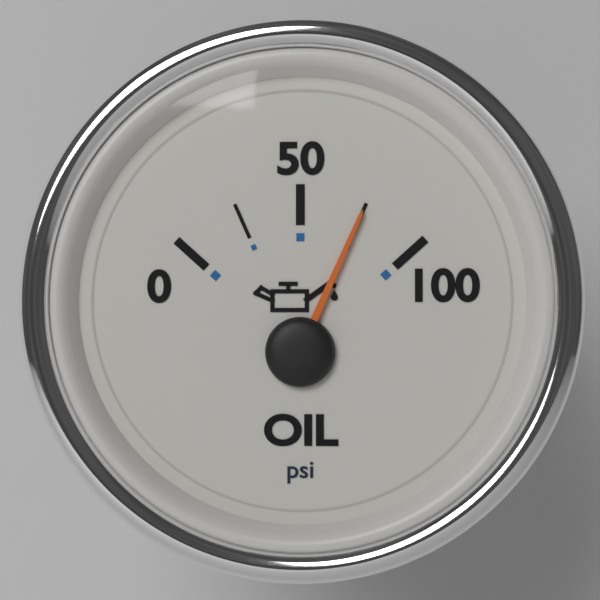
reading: 75 psi
